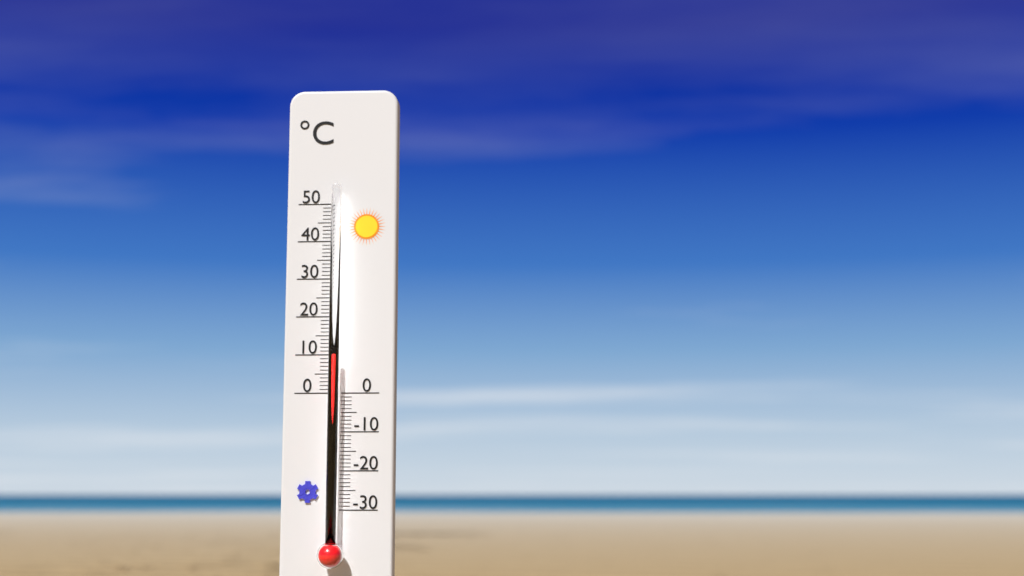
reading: 10 °C
